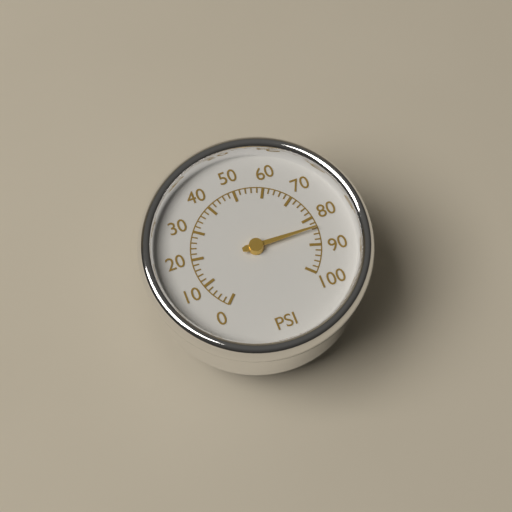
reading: 84 psi
